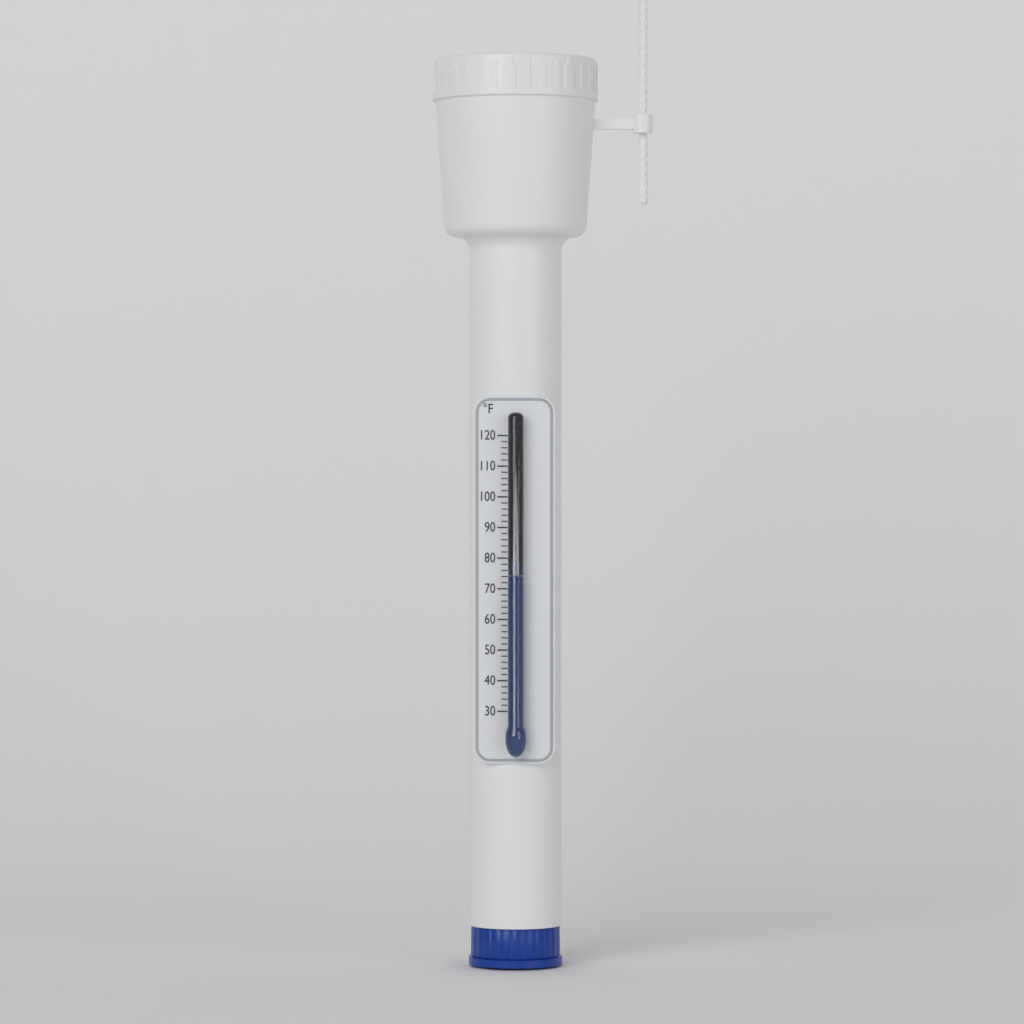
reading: 74 °F
